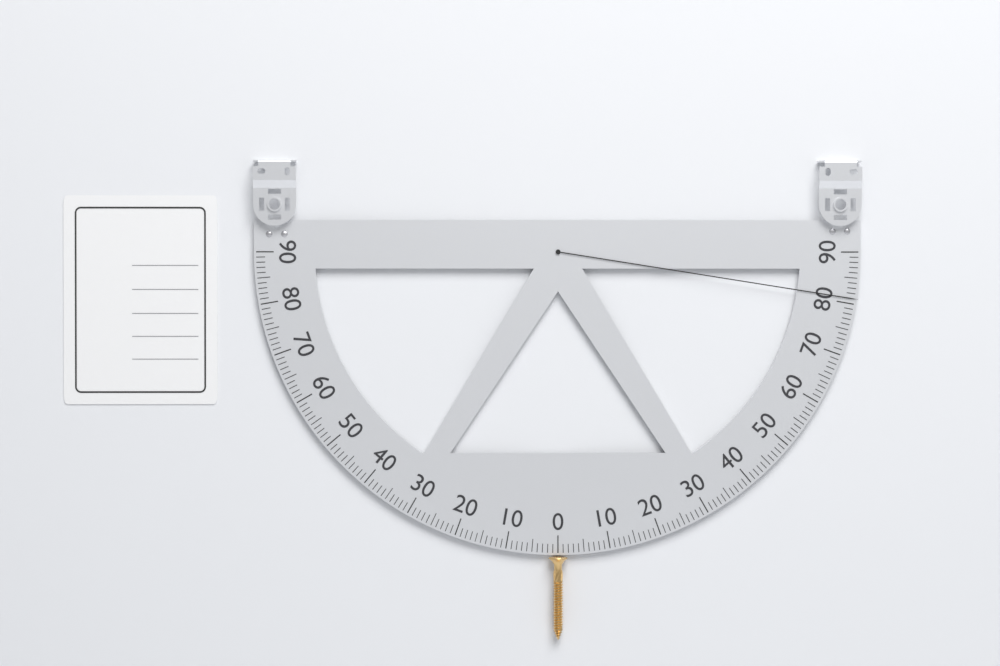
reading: 81 (no unit)
